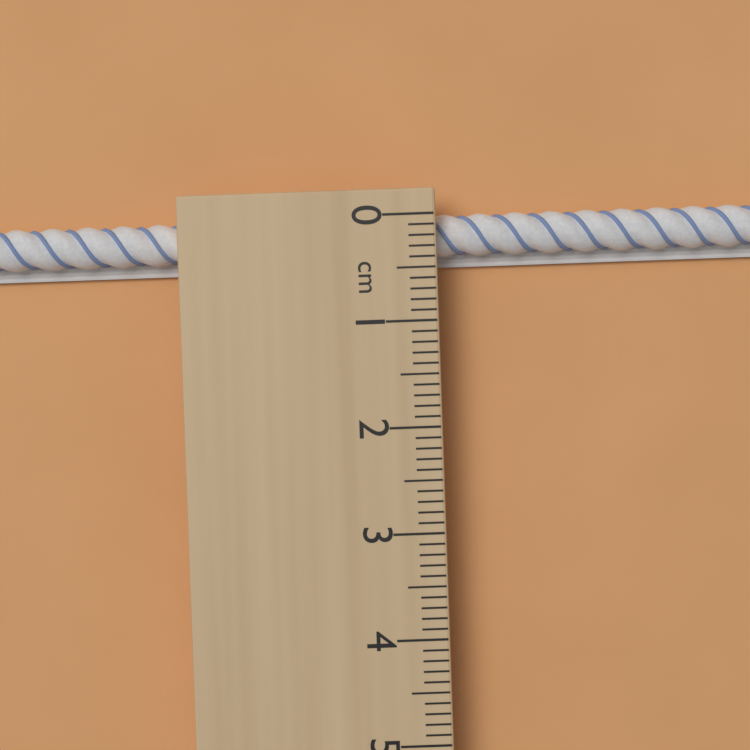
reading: 0.5 cm
